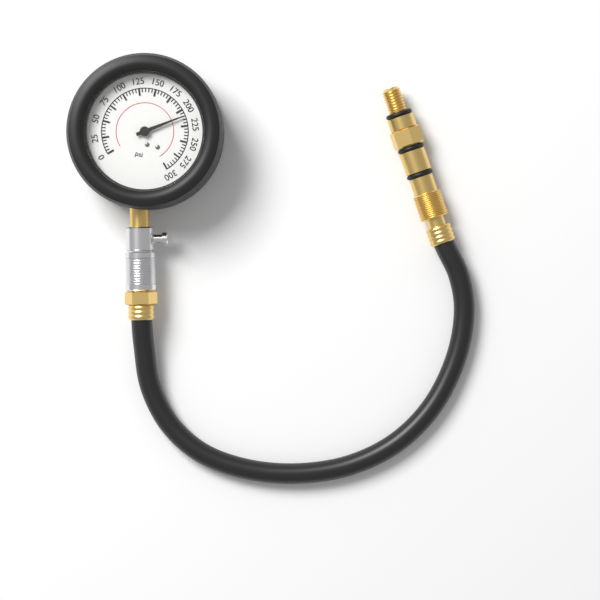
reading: 210 psi
